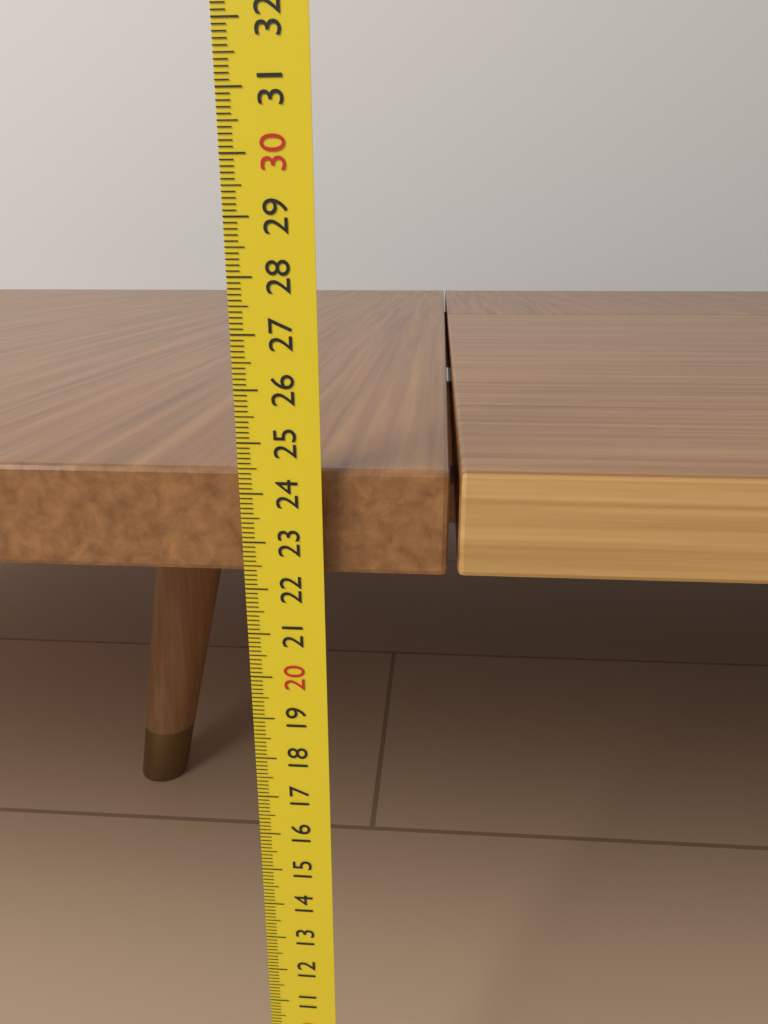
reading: 24.4 cm
